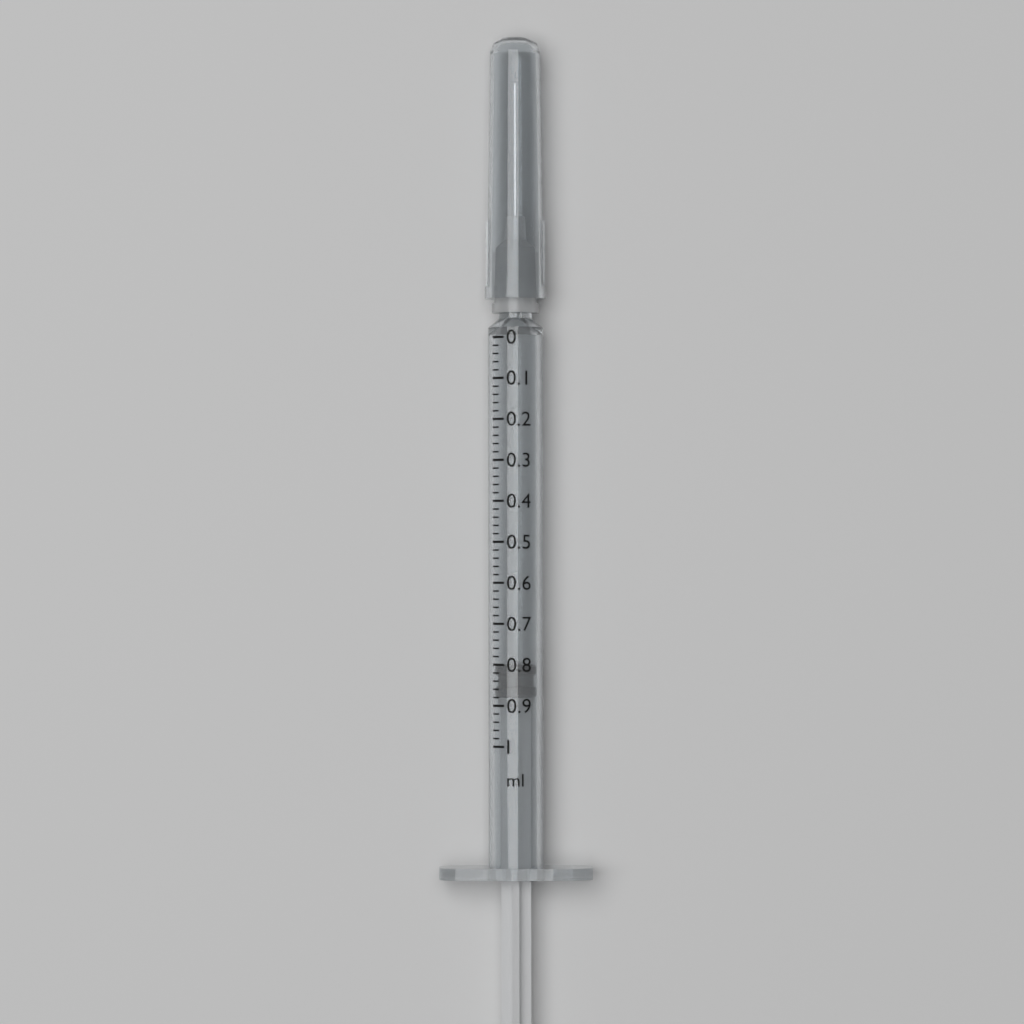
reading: 0.80 ml
